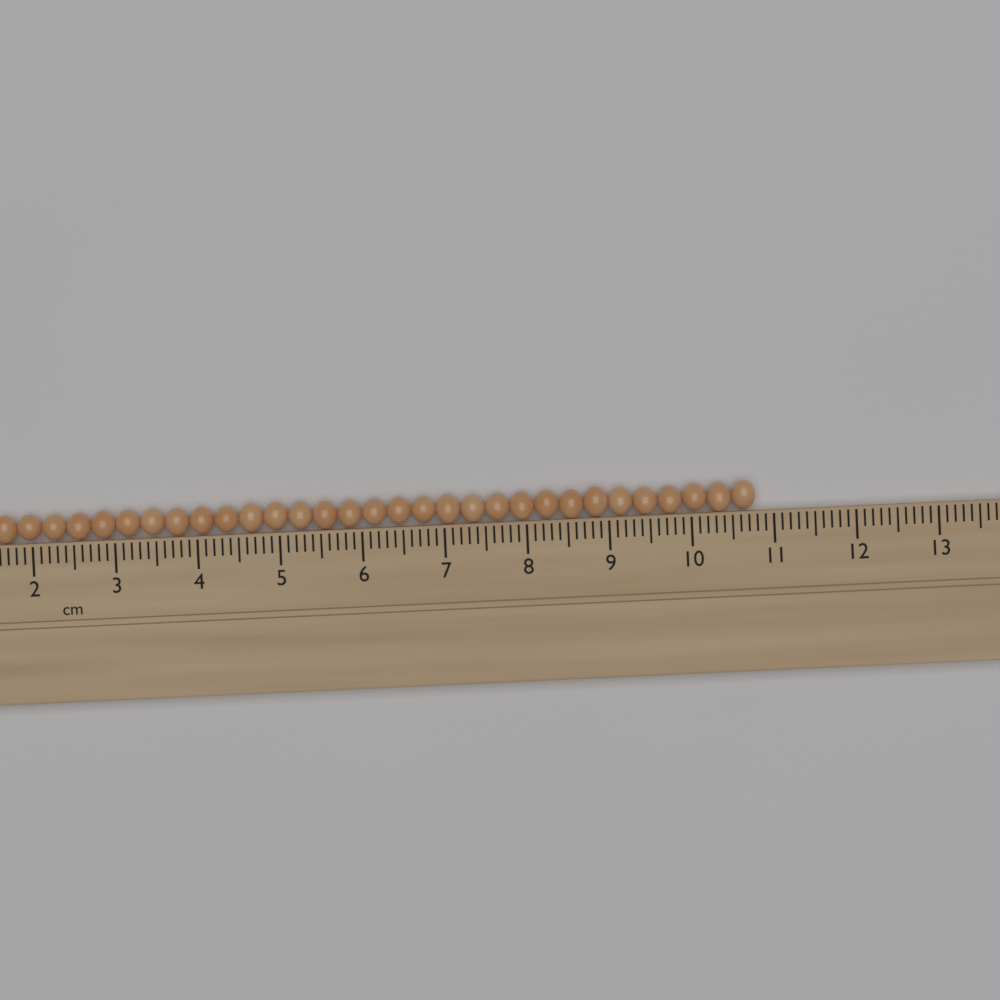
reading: 10.8 cm
